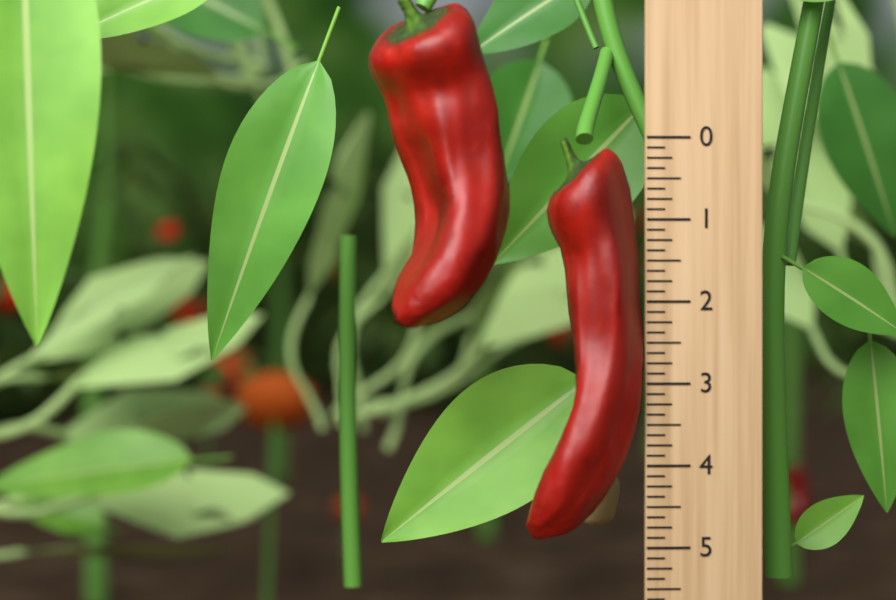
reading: 4.875 (no unit)
